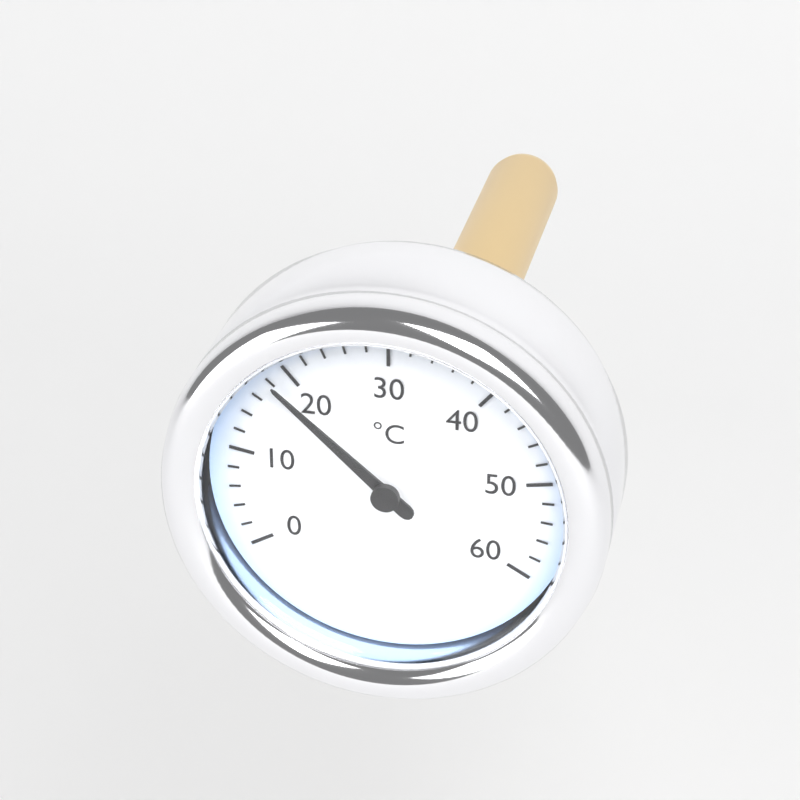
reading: 18 °C
